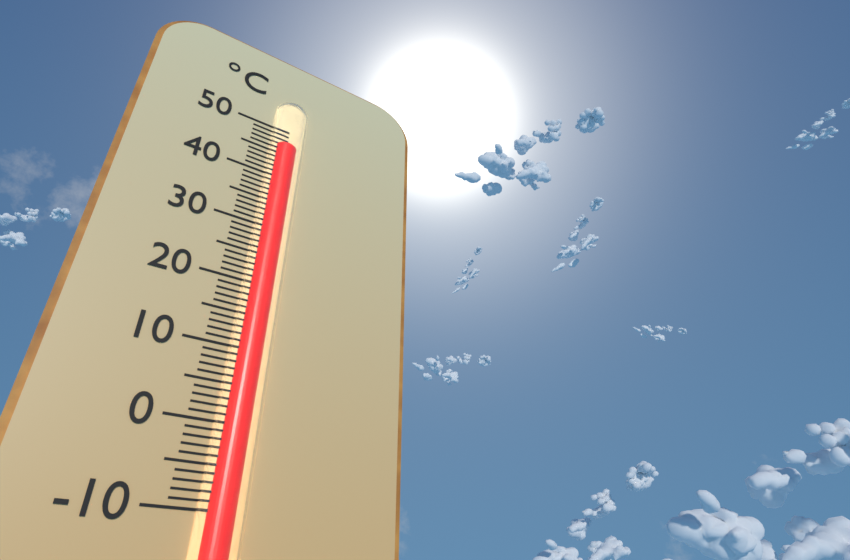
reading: 47 °C
